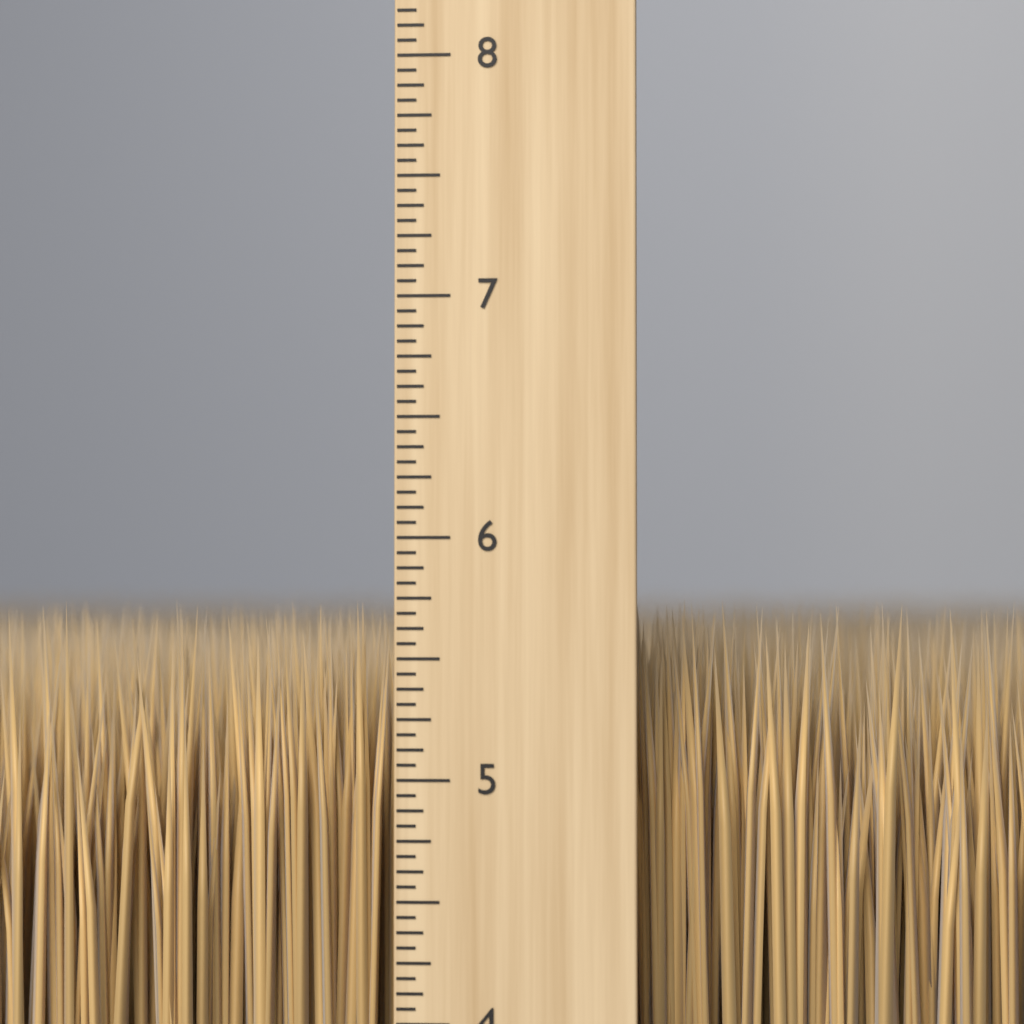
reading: 5.7500 inch
